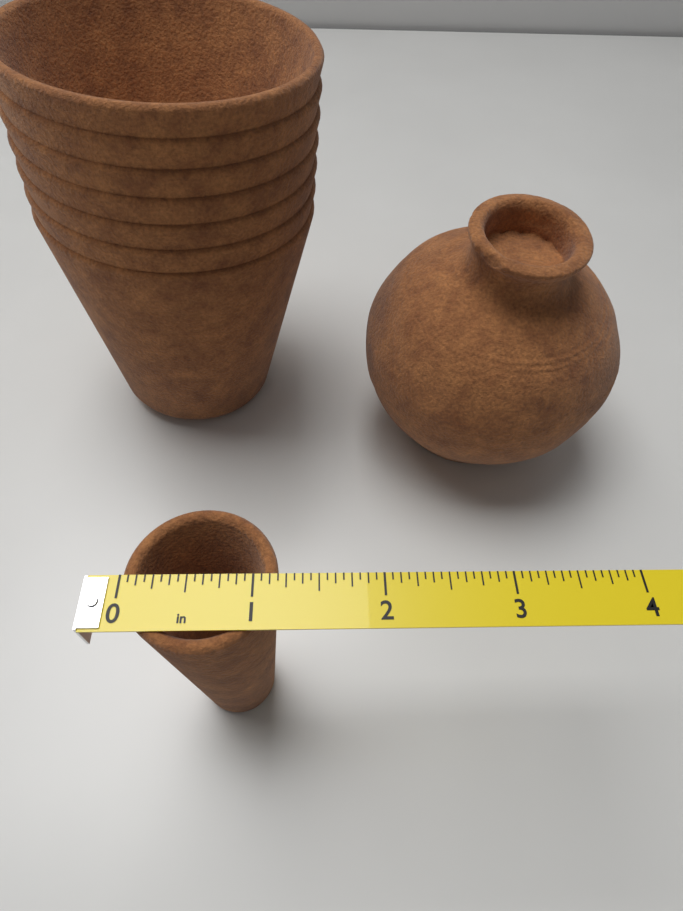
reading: 1.1875 in
